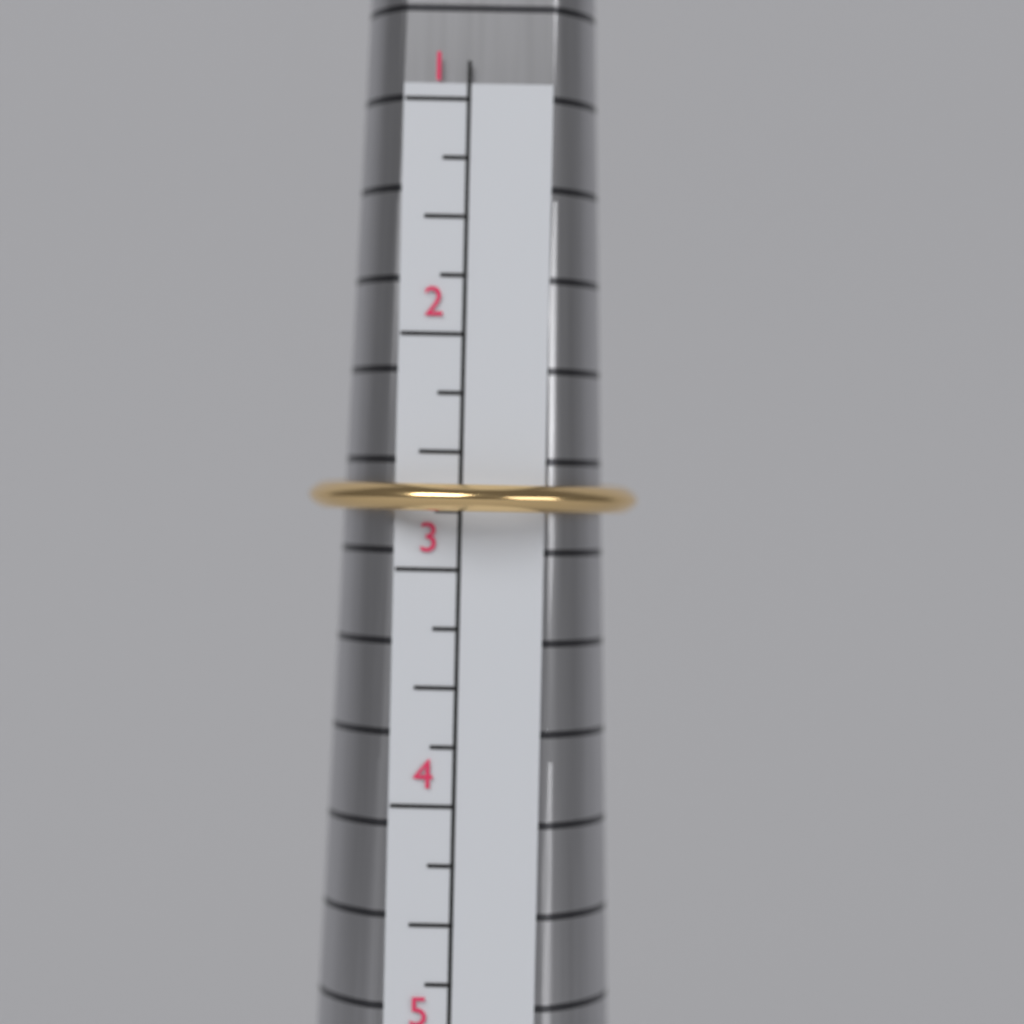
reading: 2.75 (no unit)
